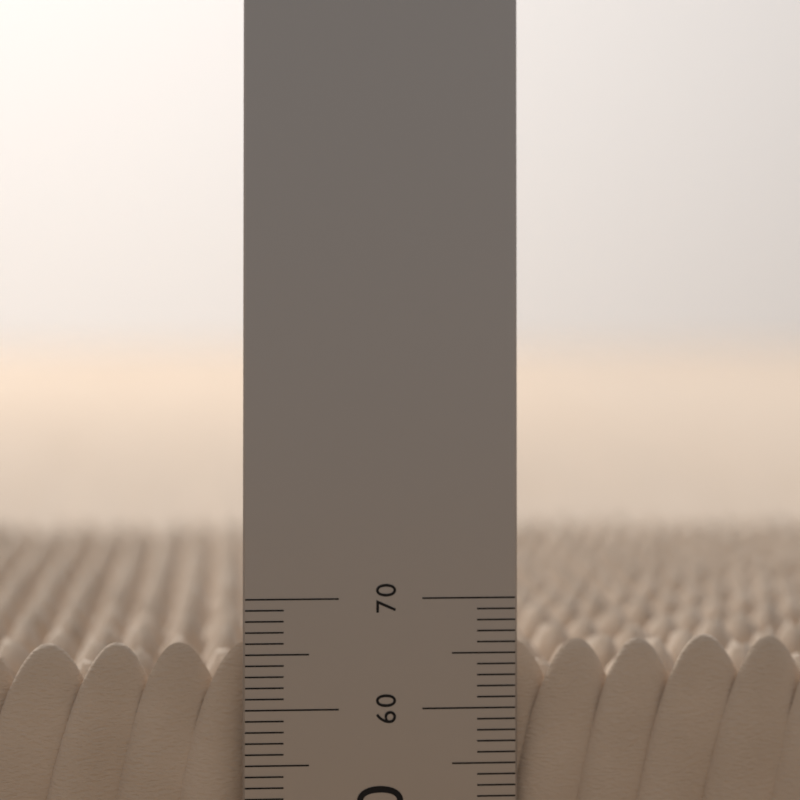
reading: 66 (no unit)
